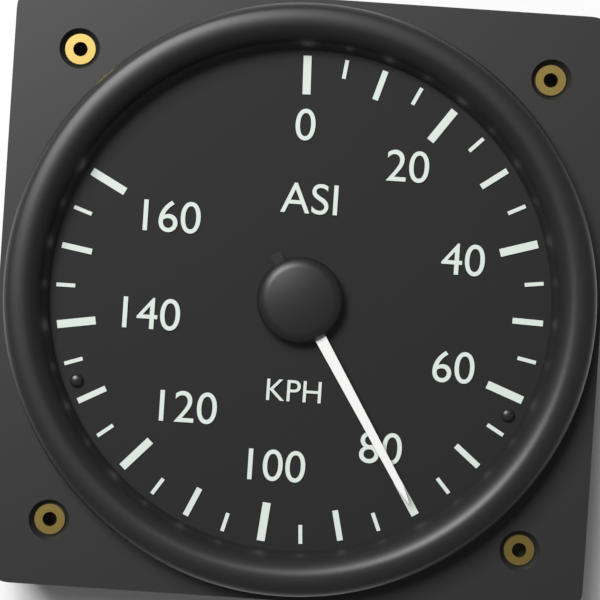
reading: 80 KPH
